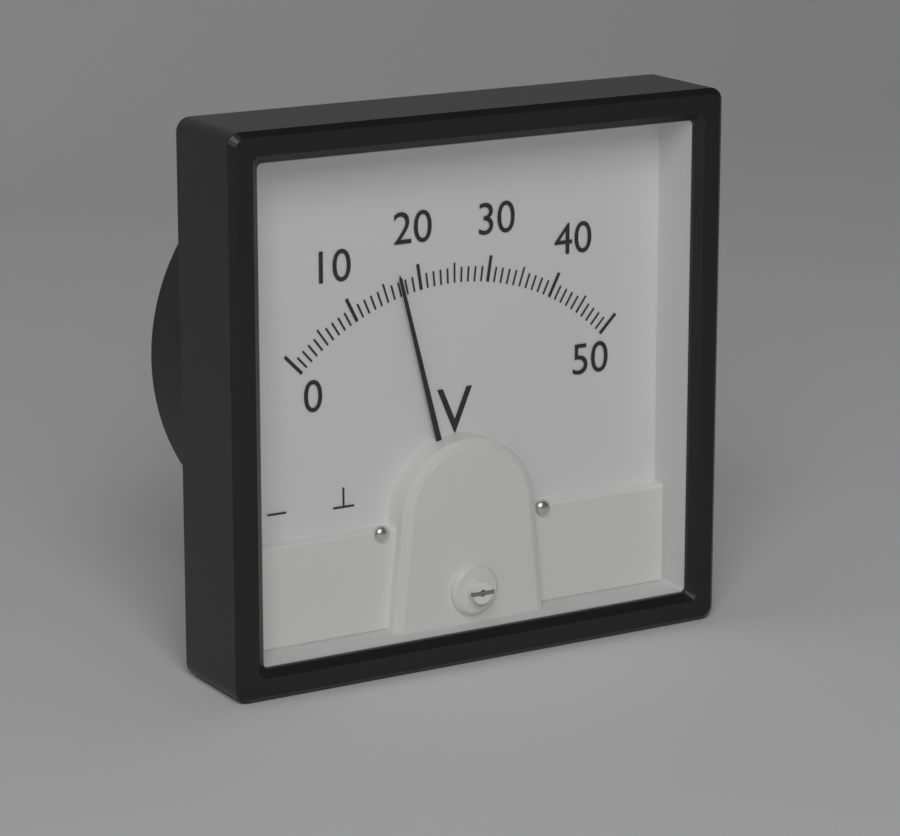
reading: 17 V
